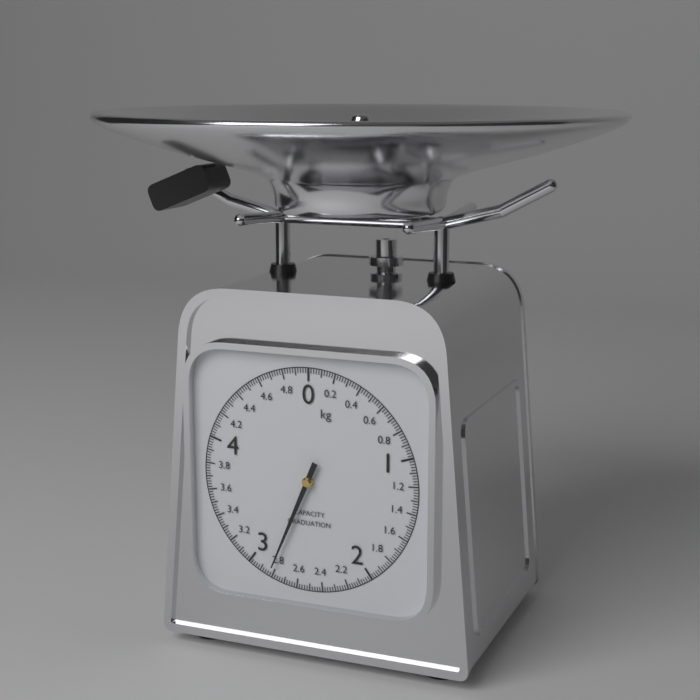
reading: 2.82 kg
